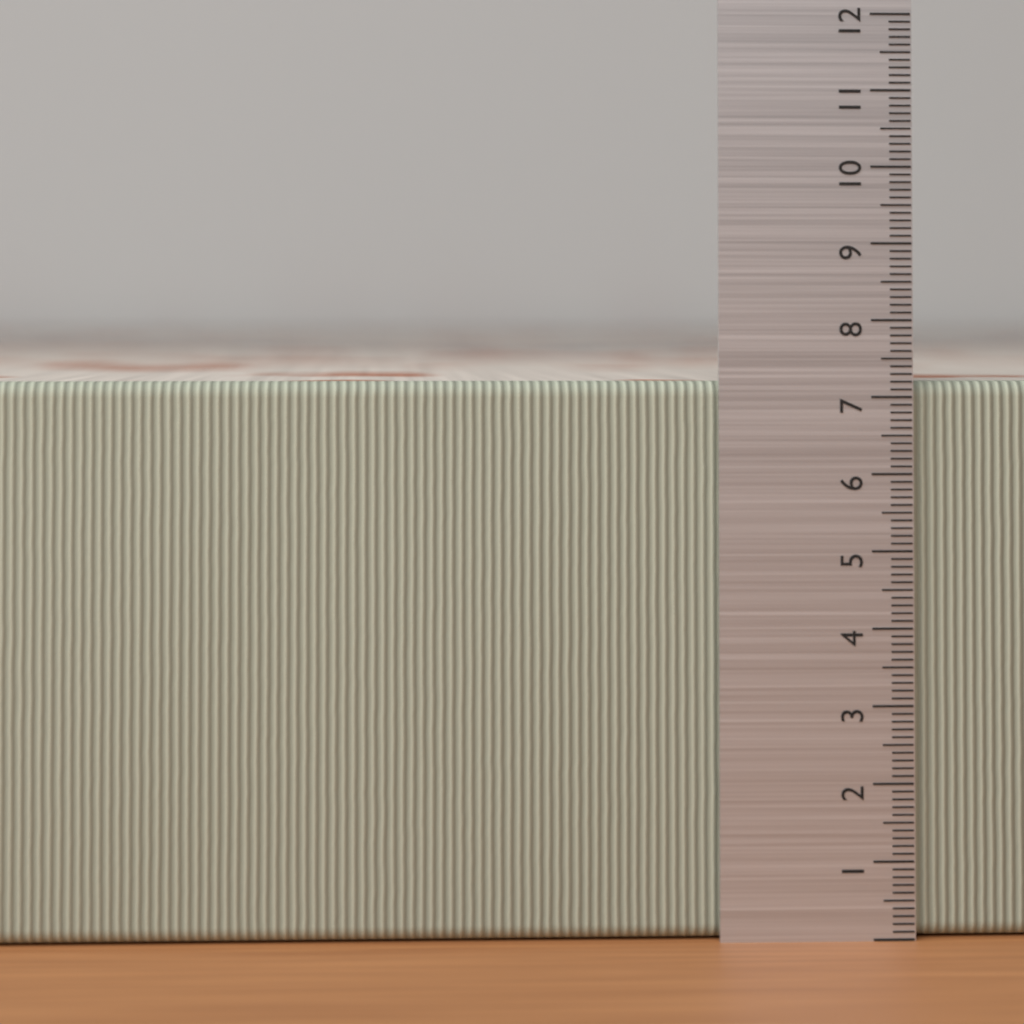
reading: 7.2 (no unit)
